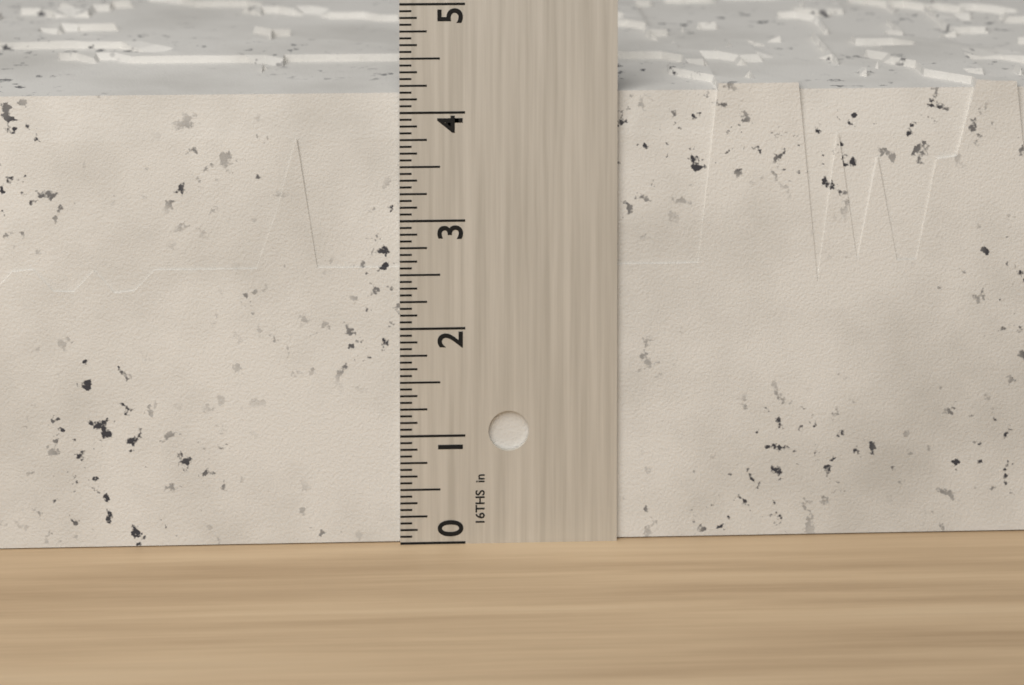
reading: 4.2500 in
